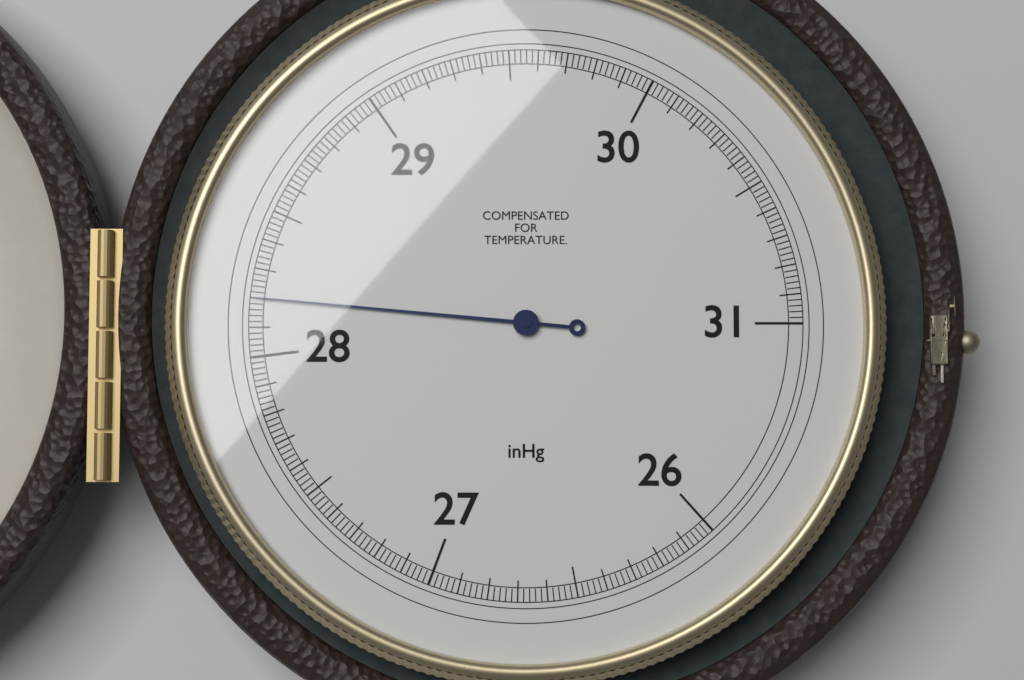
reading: 28.20 inHg
